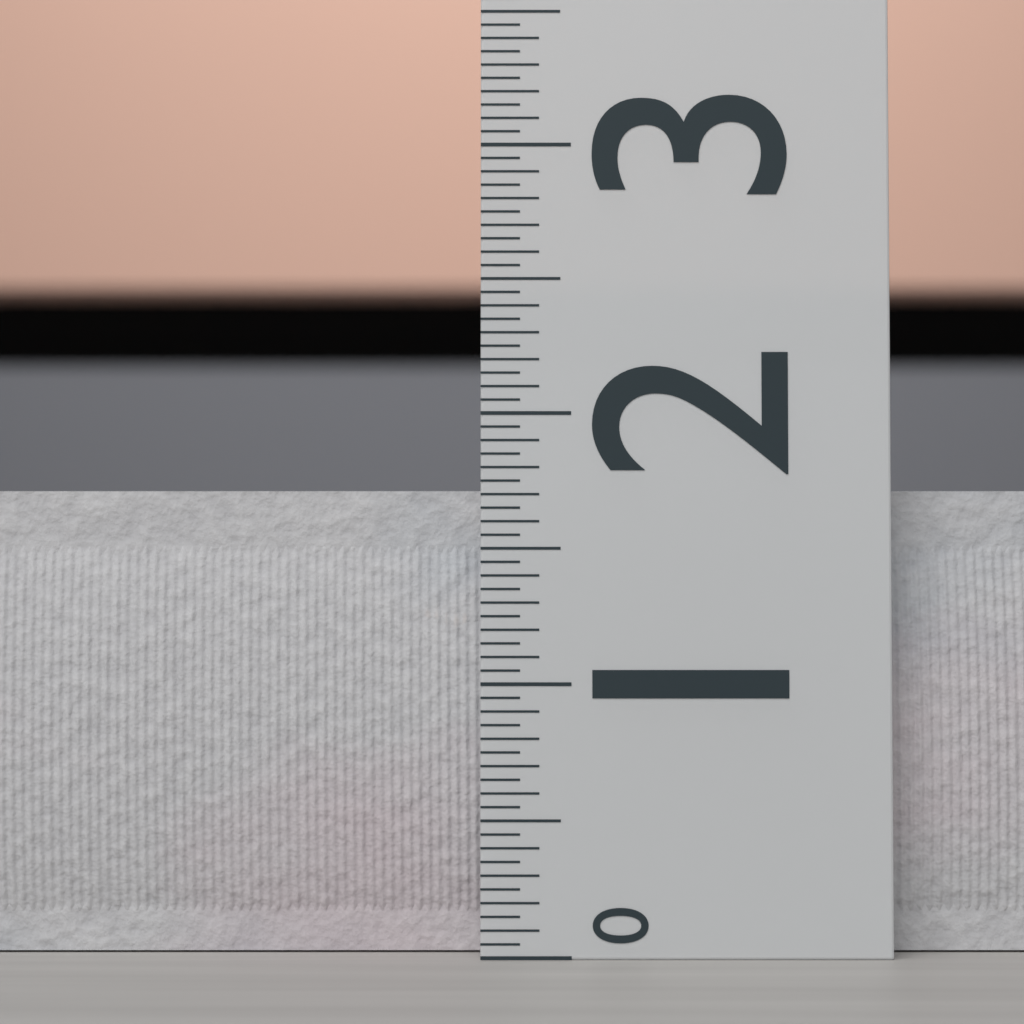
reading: 1.75 (no unit)
